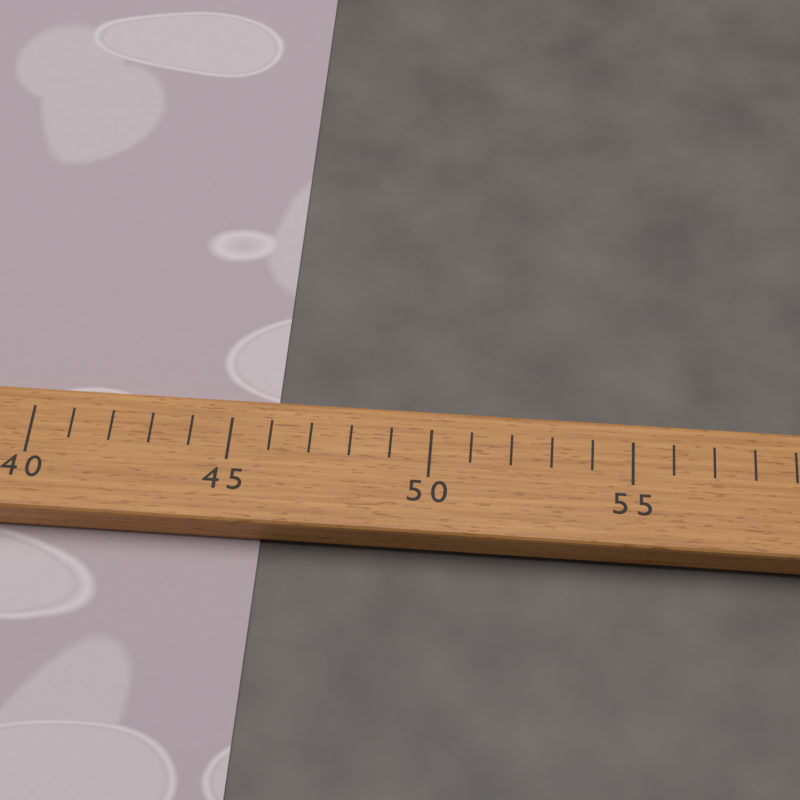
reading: 46 (no unit)
